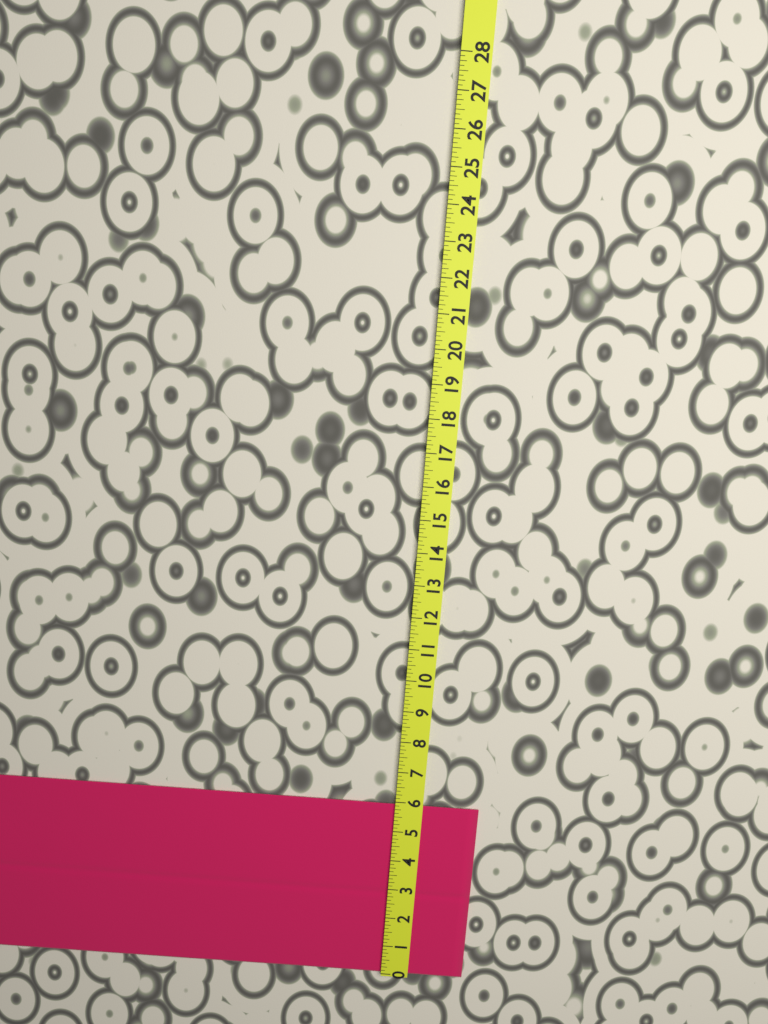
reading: 5.875 (no unit)
